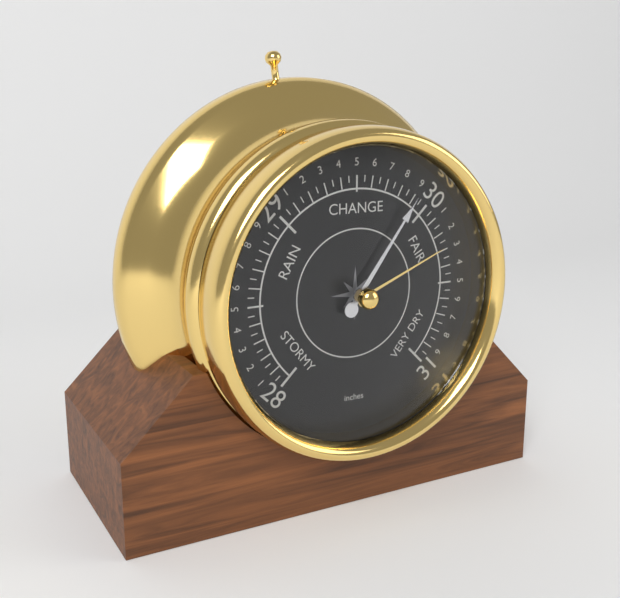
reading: 29.90 inches
